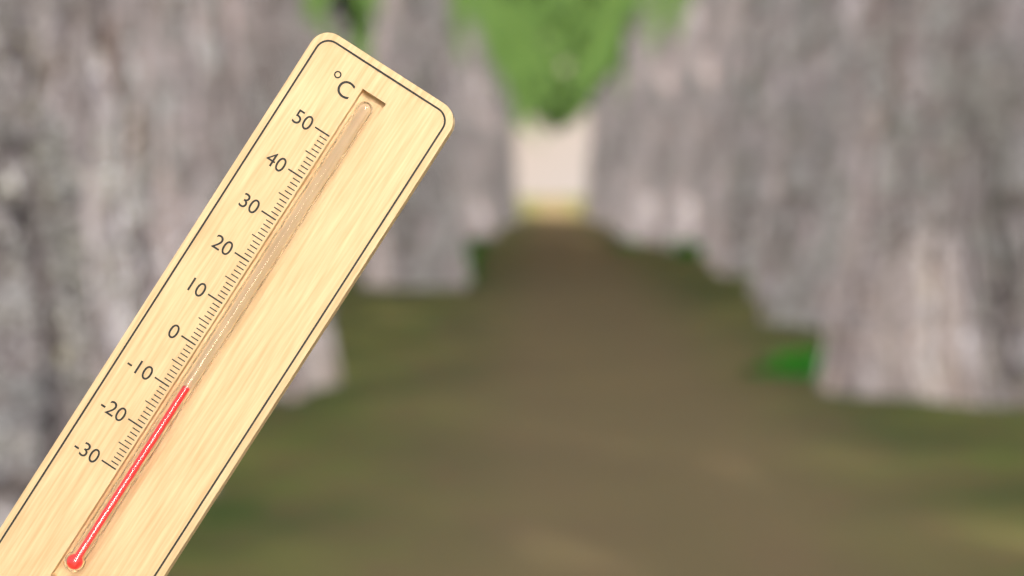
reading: -8 °C
